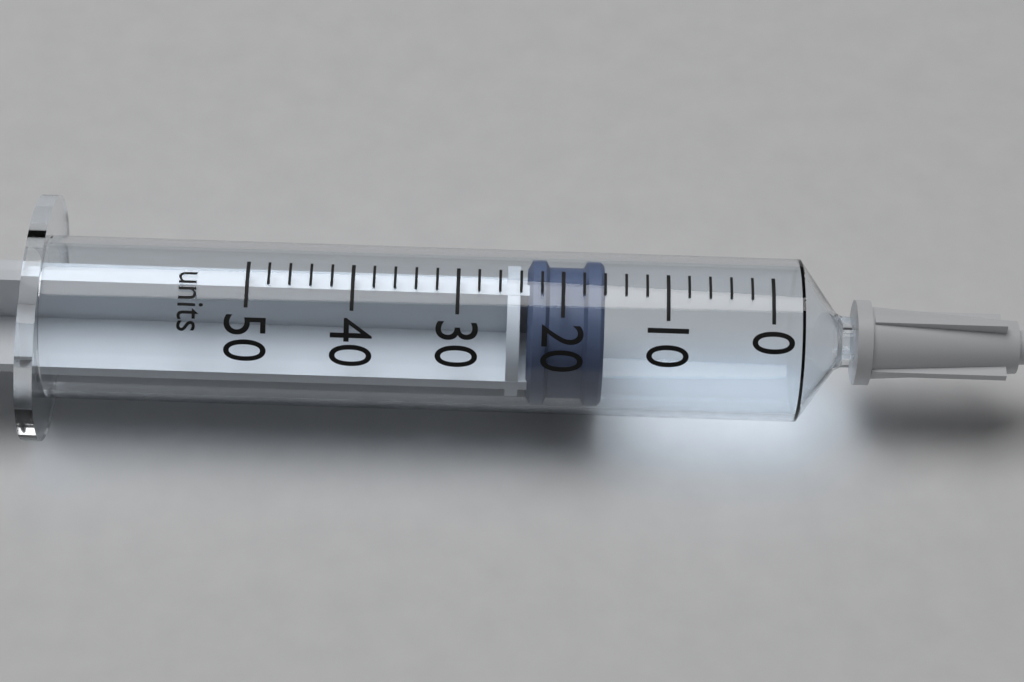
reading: 16 units
